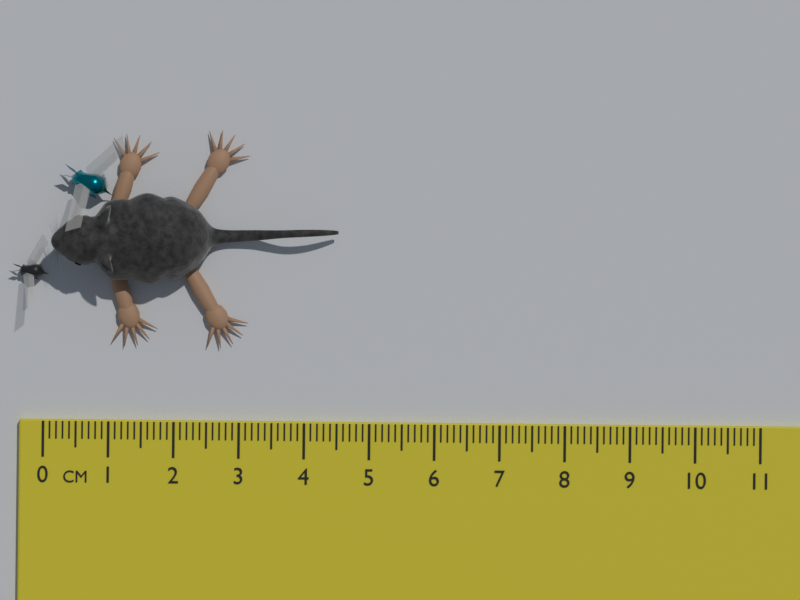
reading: 4.5 cm
